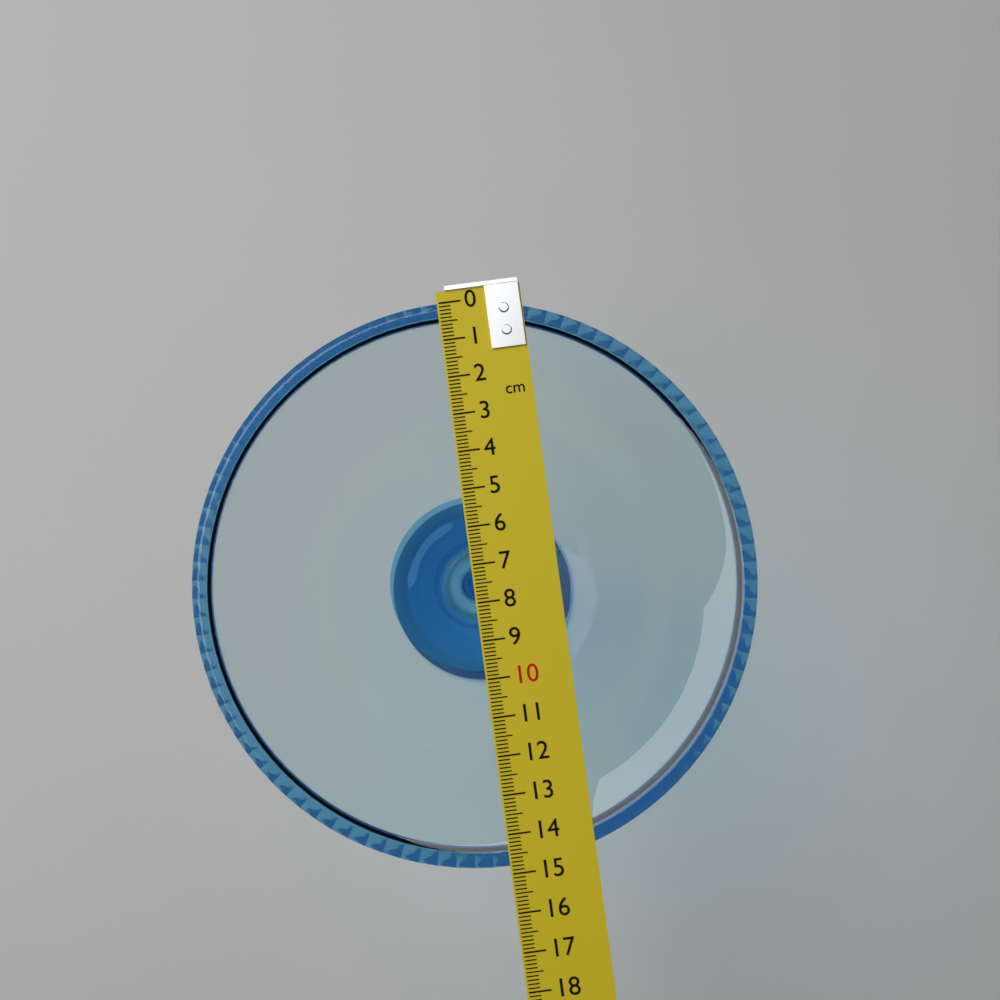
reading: 14.8 cm
